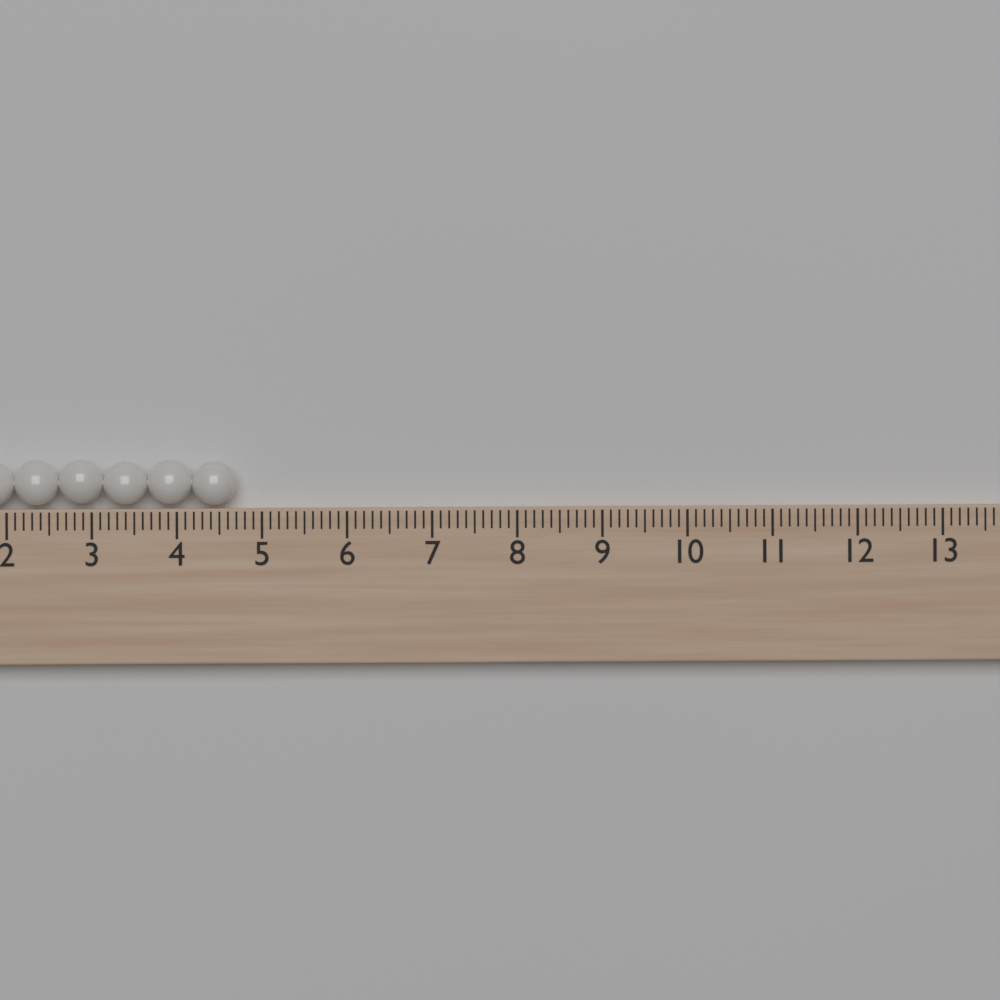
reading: 4.7 (no unit)
